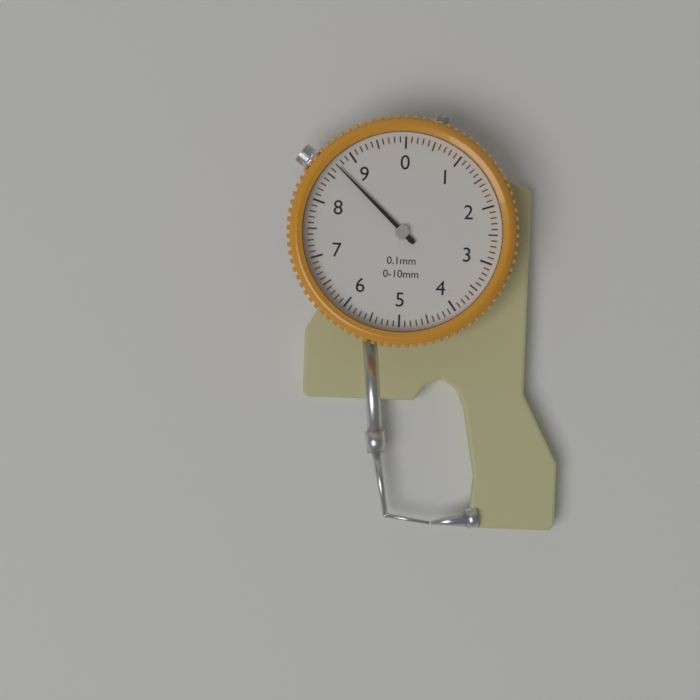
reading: 8.7 mm
